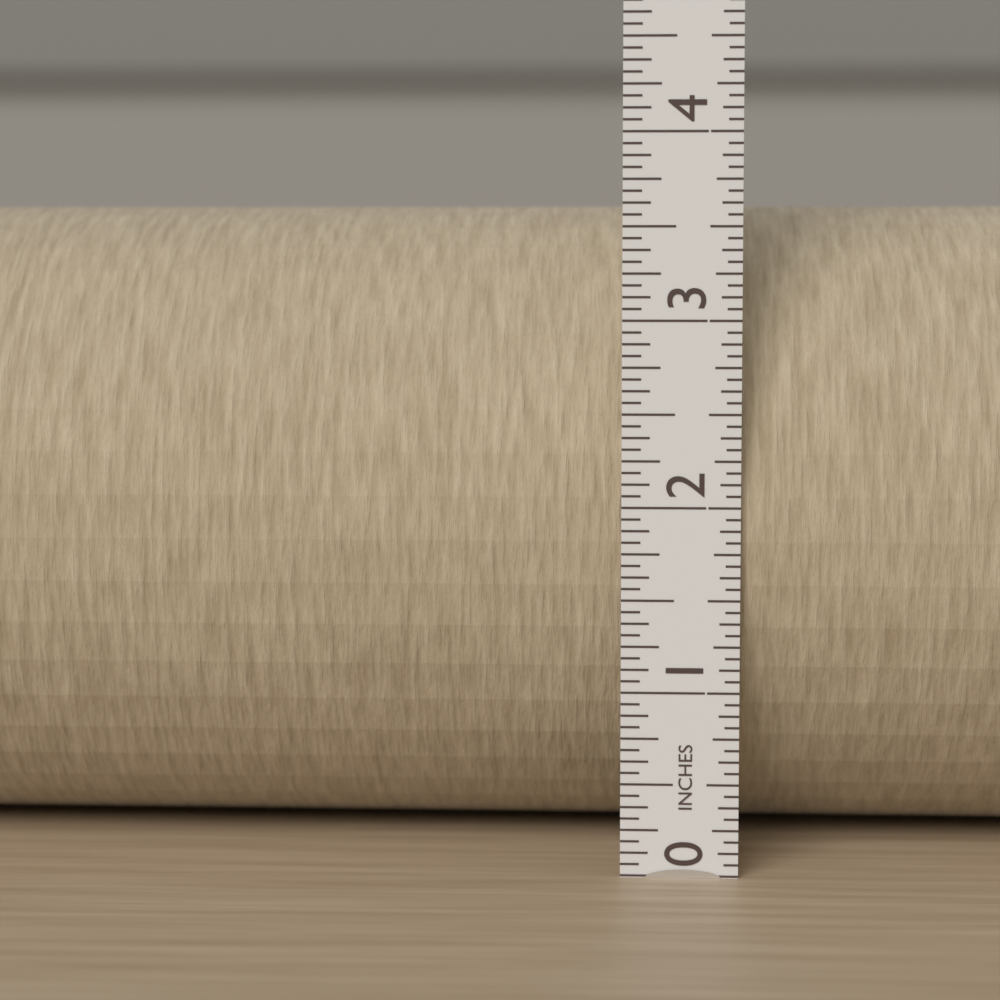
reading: 3.6250 in
